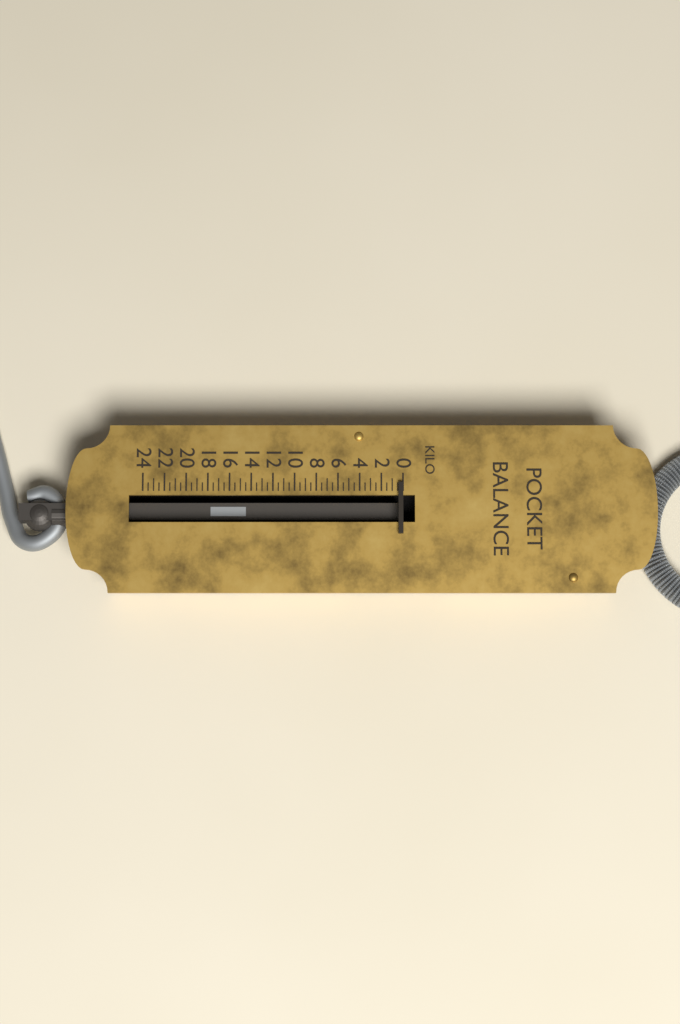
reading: 0.0 kg
